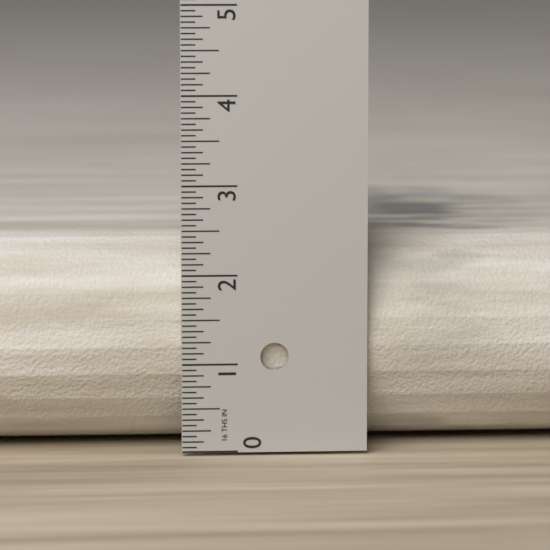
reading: 2.3750 in
